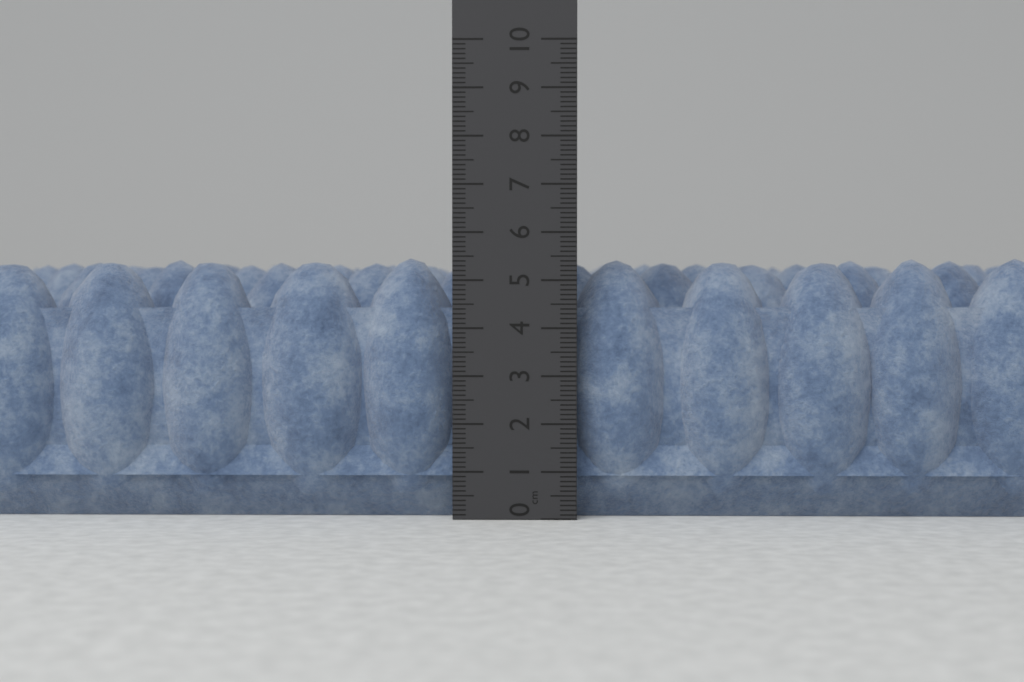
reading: 5.5 cm
